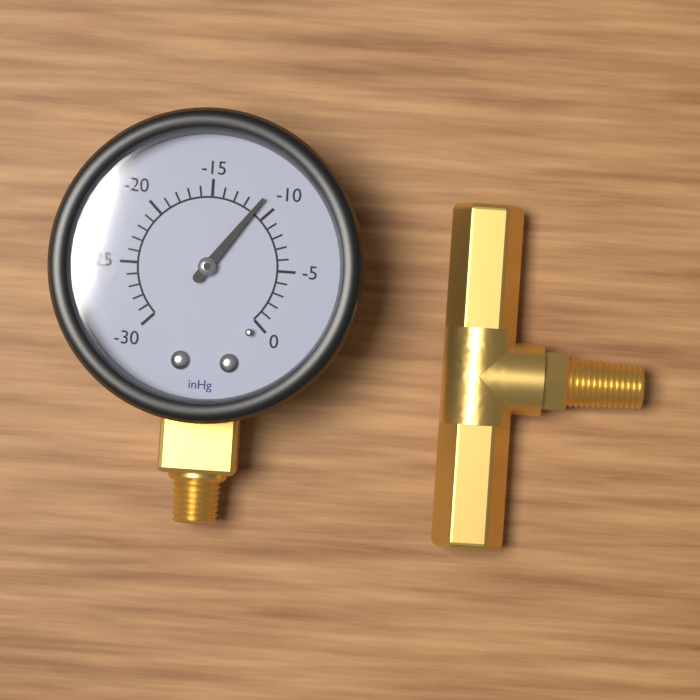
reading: -11 inHg
